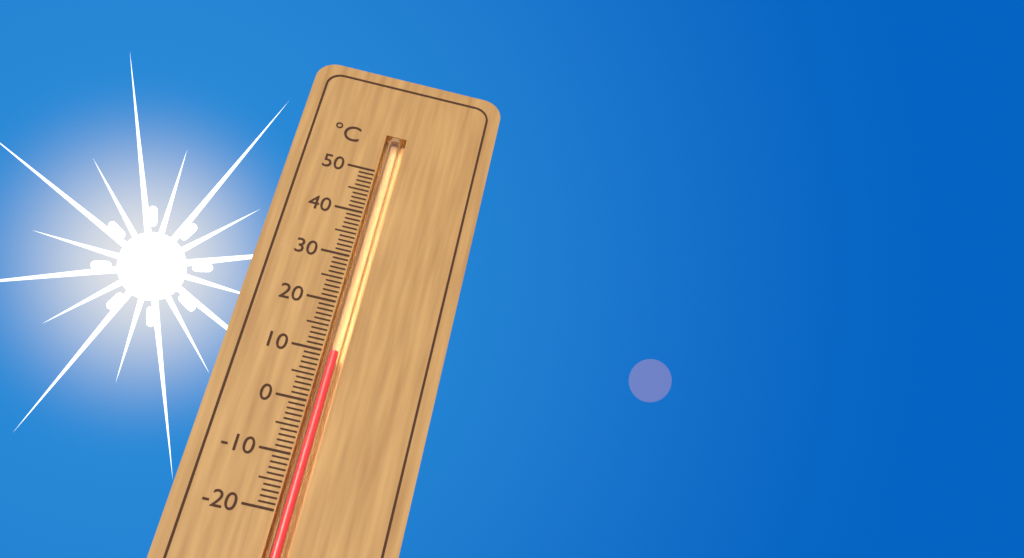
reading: 10 °C
